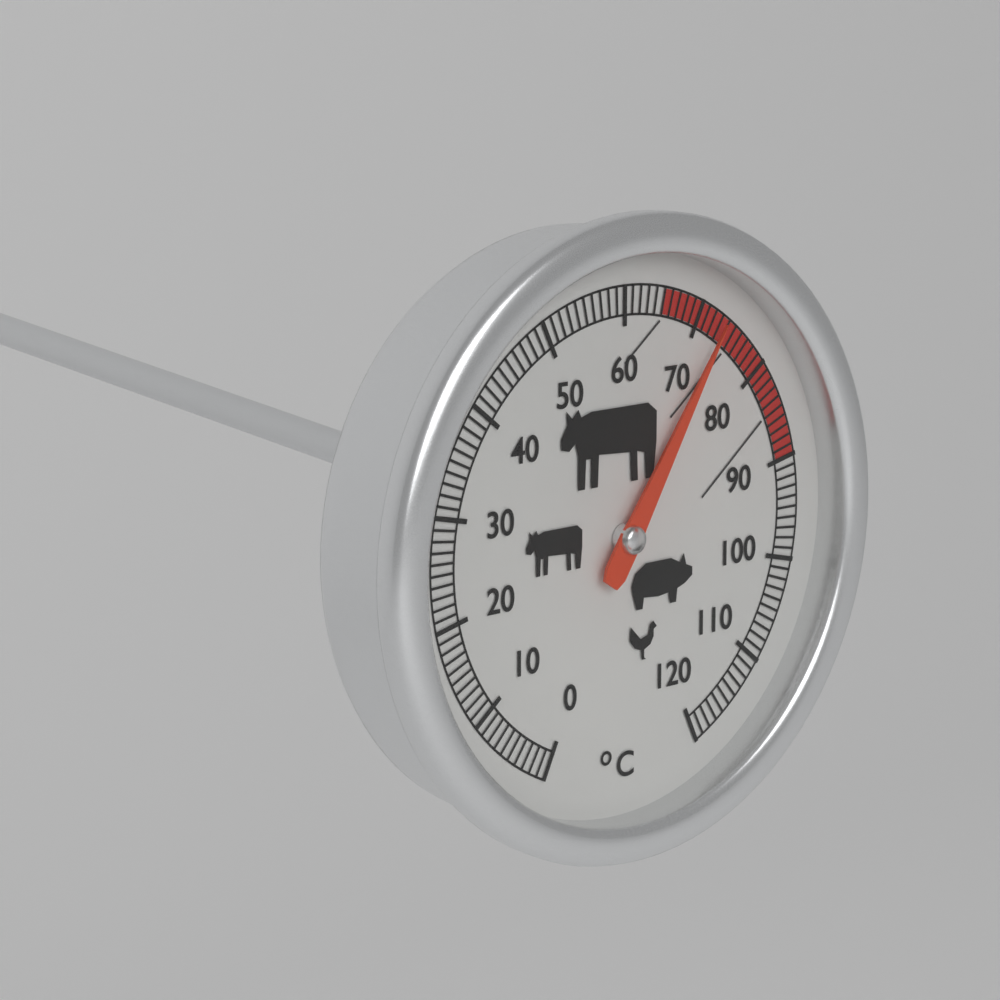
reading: 73 °C
